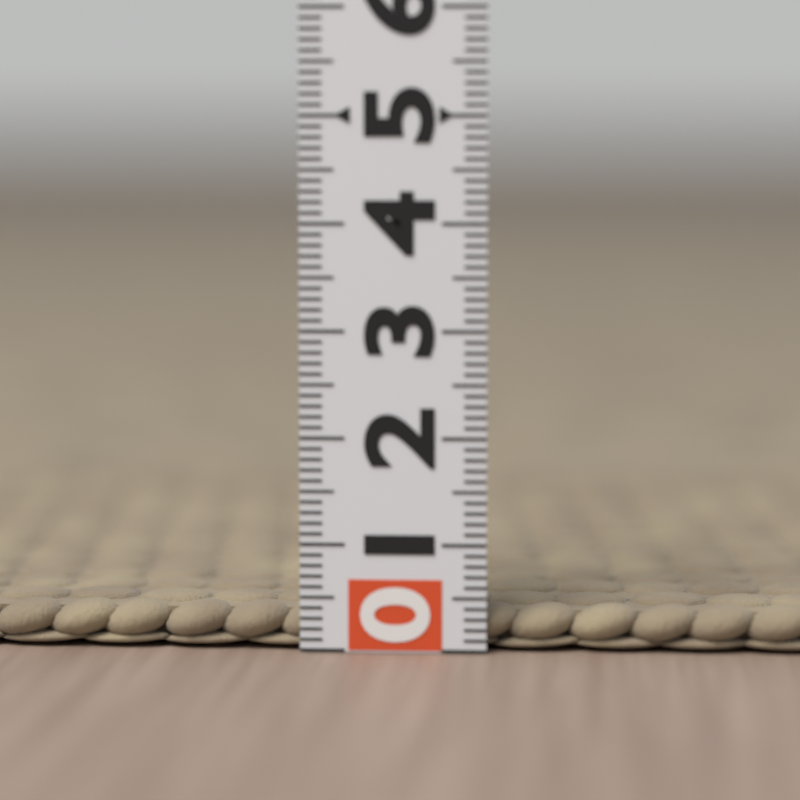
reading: 0.4 (no unit)
